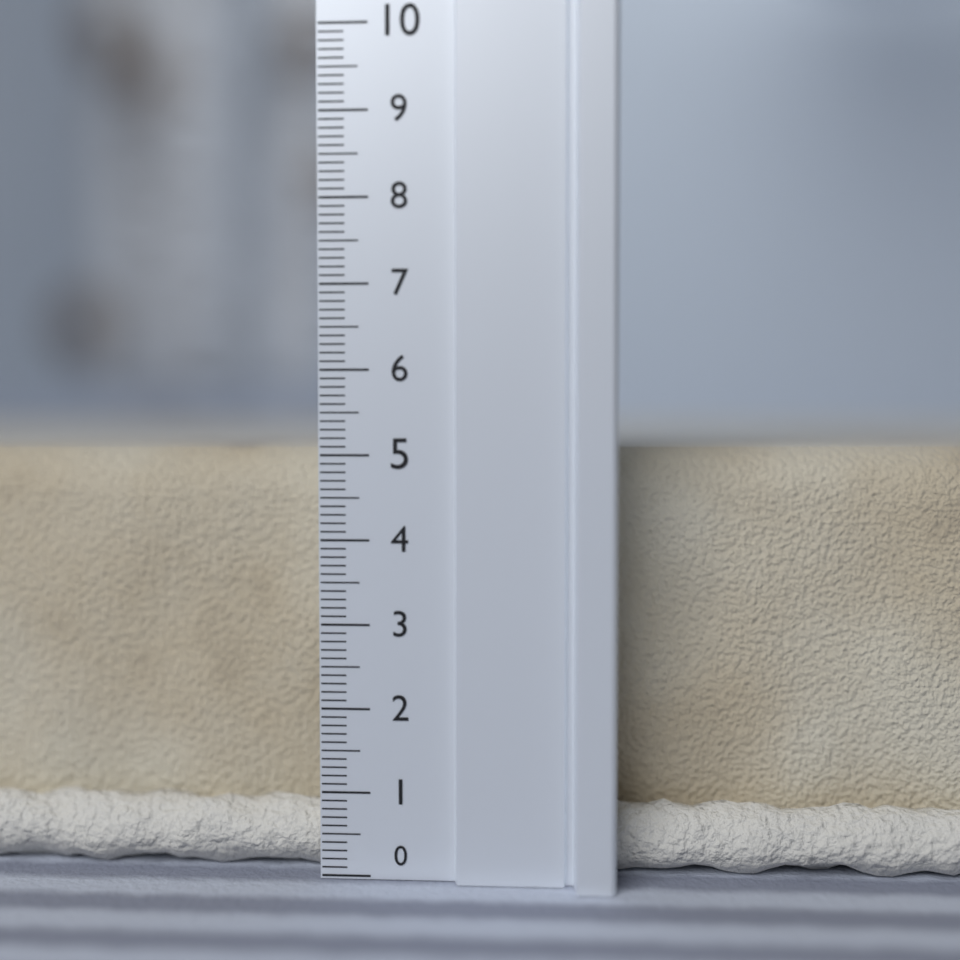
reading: 5.1 (no unit)
